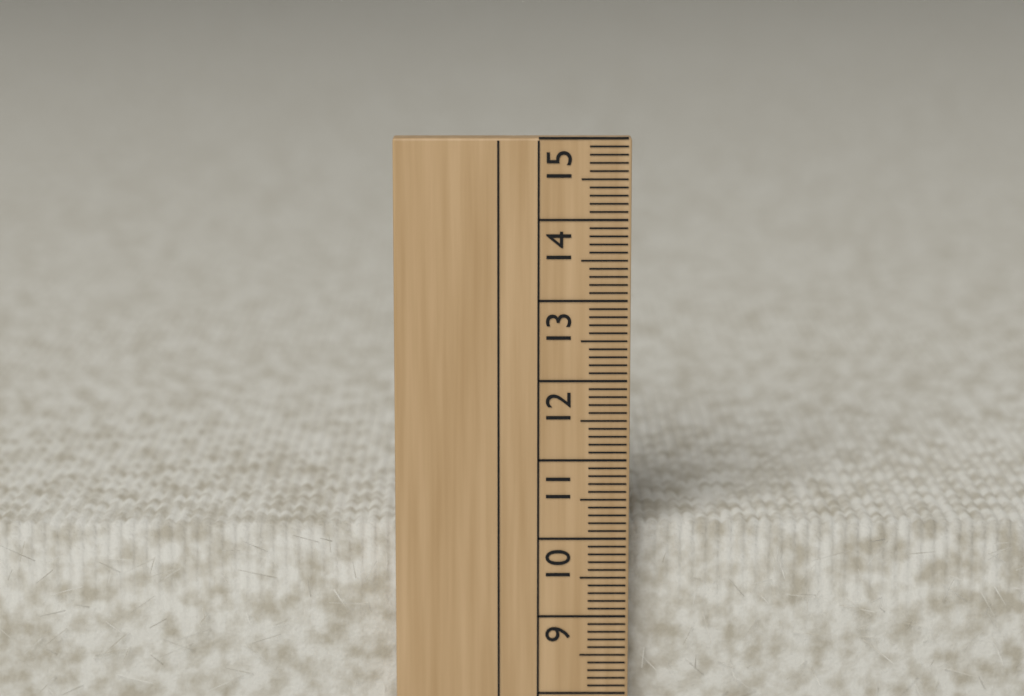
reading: 10.1 cm
